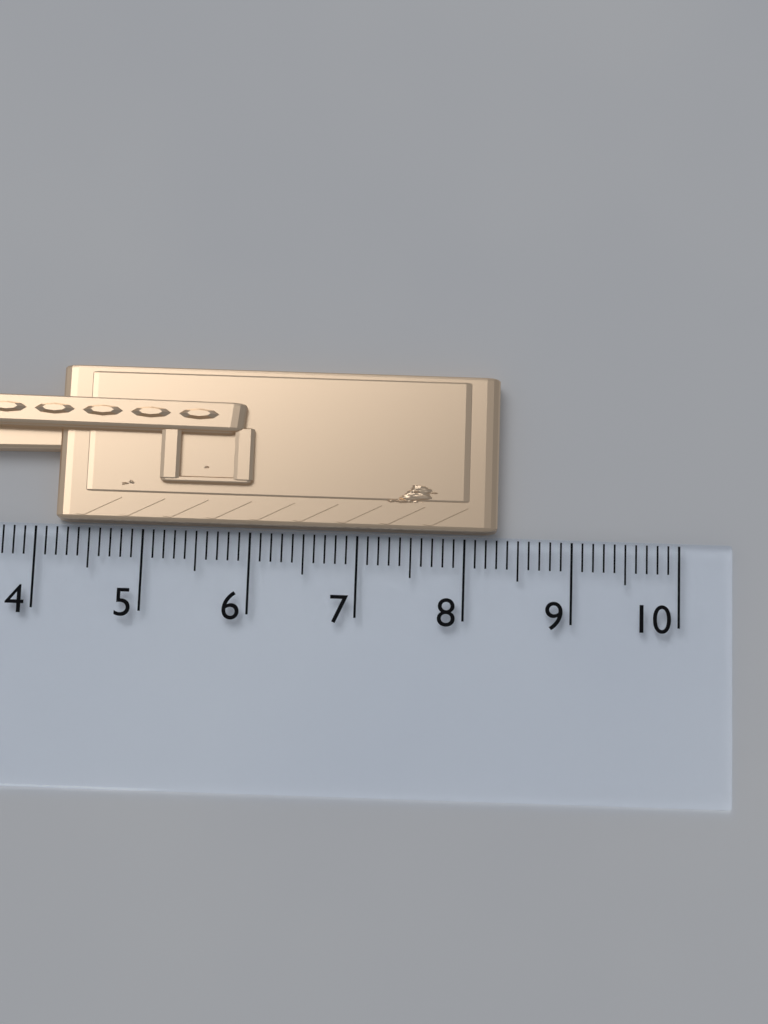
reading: 8.3 cm
